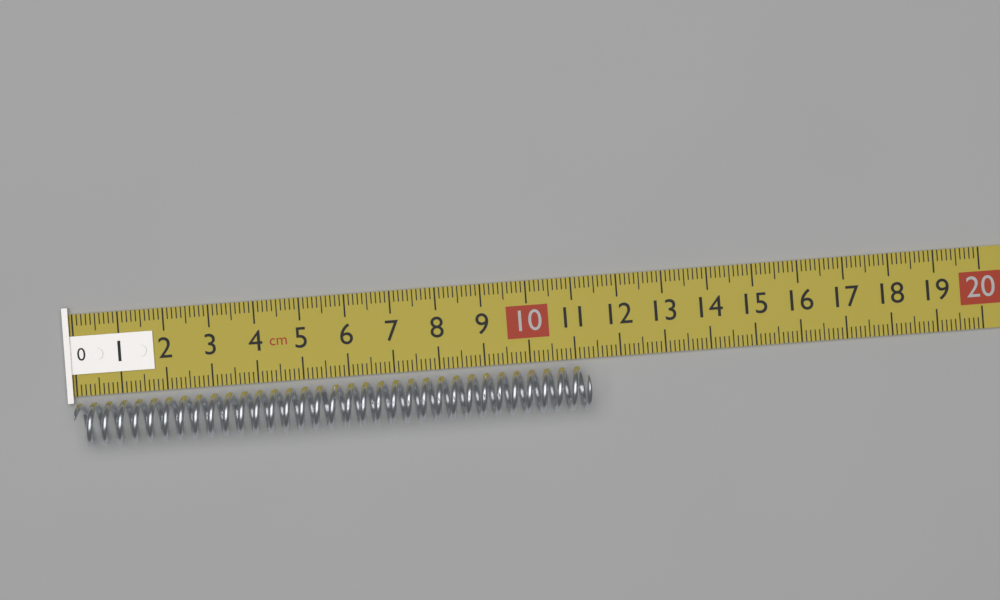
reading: 11.3 cm
